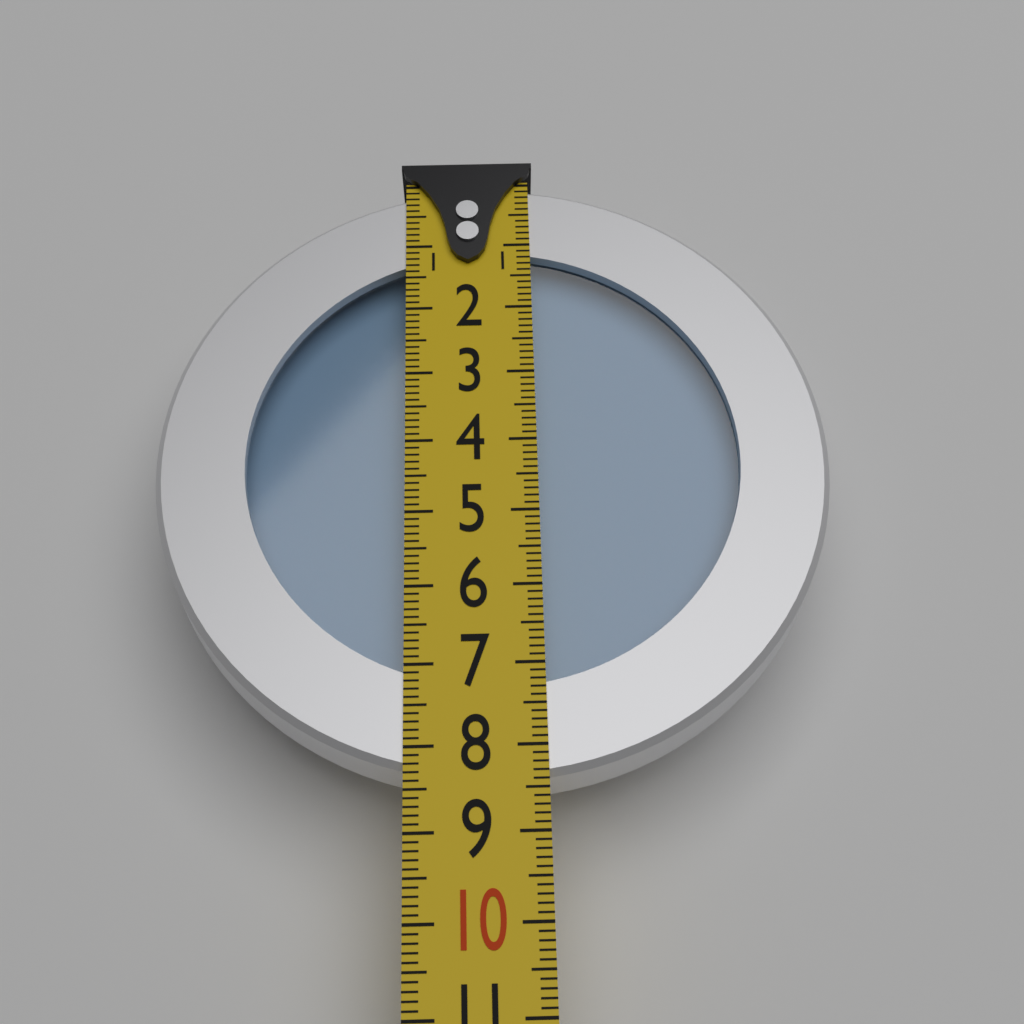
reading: 8.4 (no unit)
